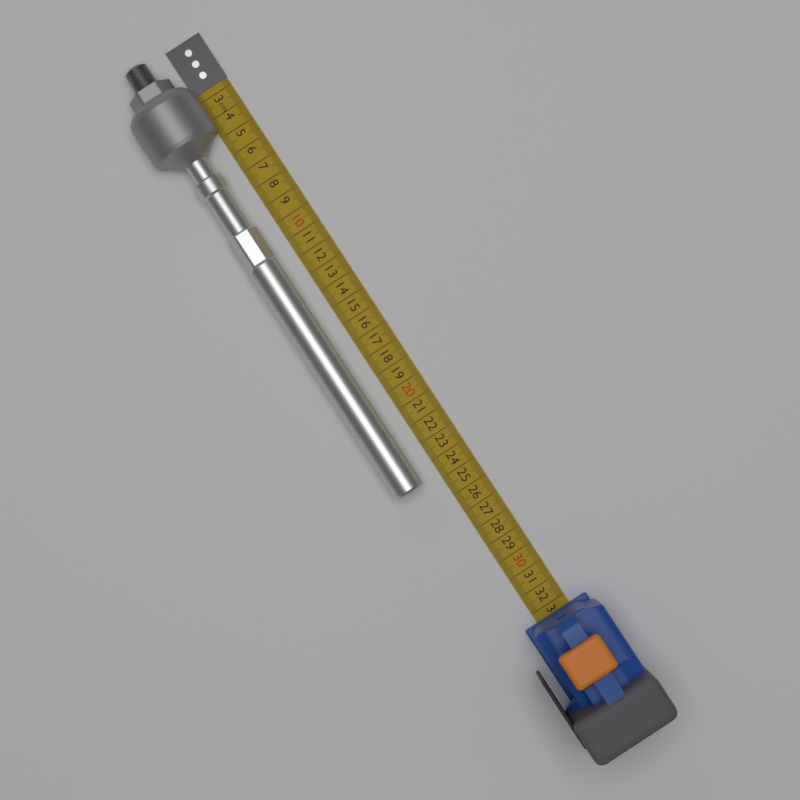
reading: 24.7 cm
